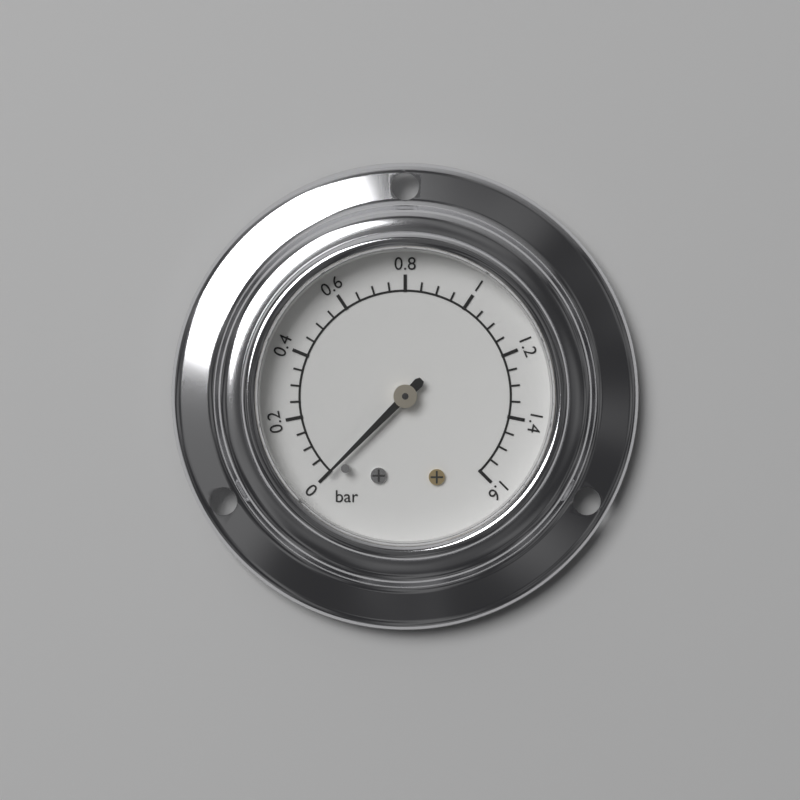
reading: 0.00 bar
